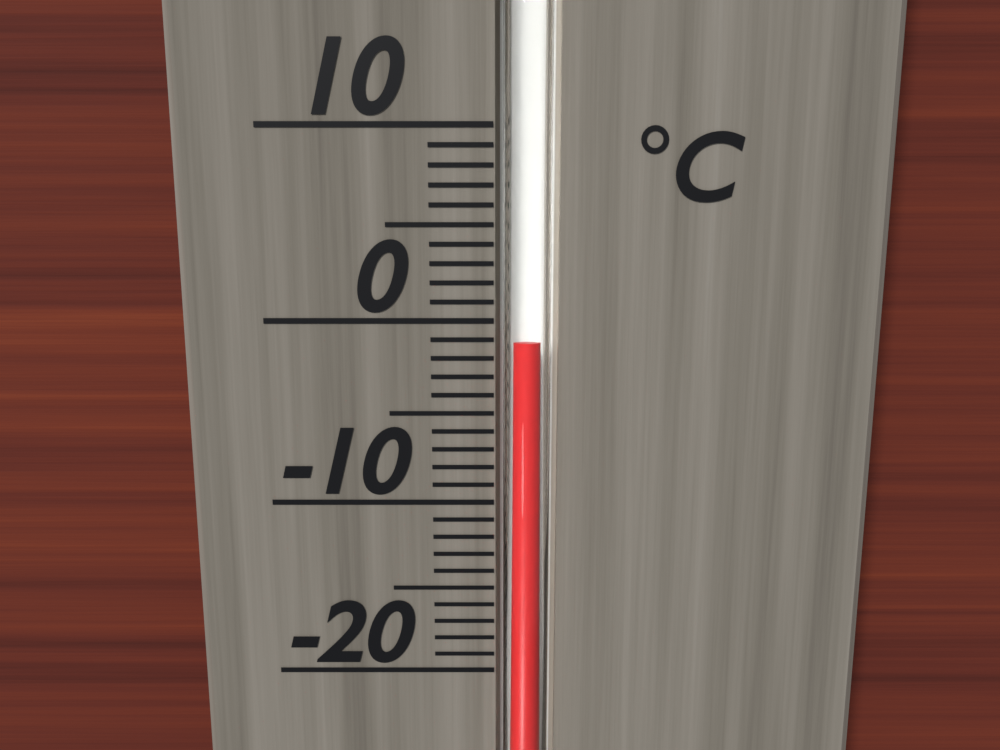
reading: -1 °C
